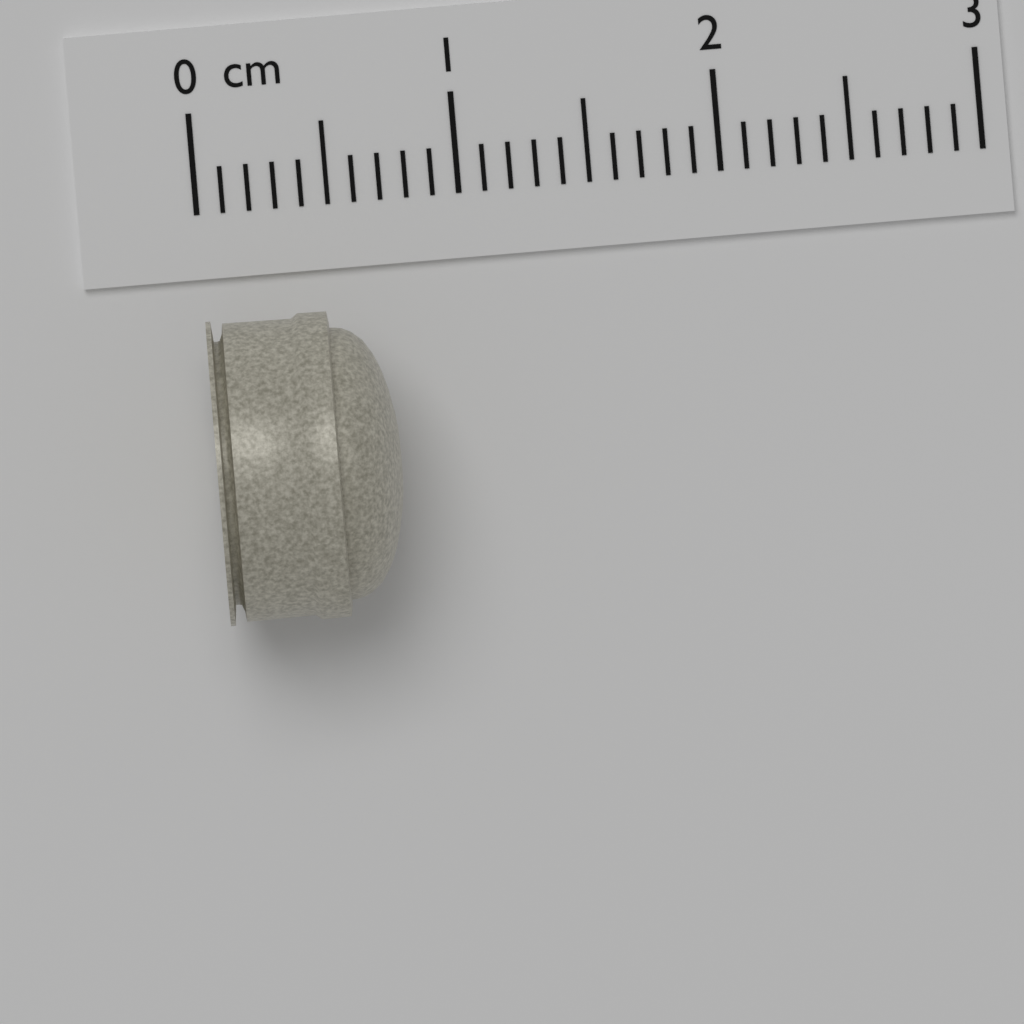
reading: 0.7 cm
